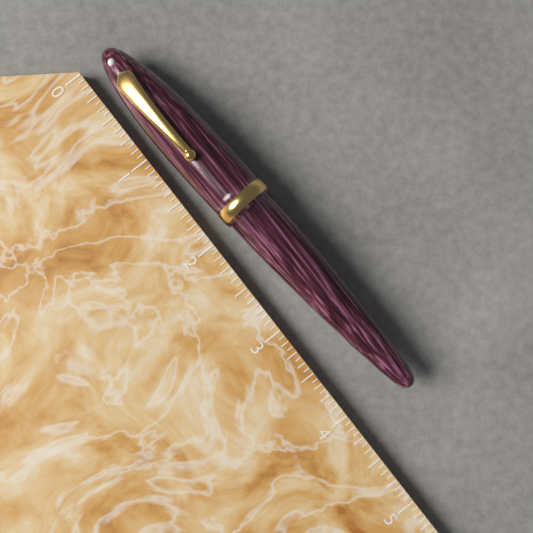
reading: 4.1250 (no unit)
